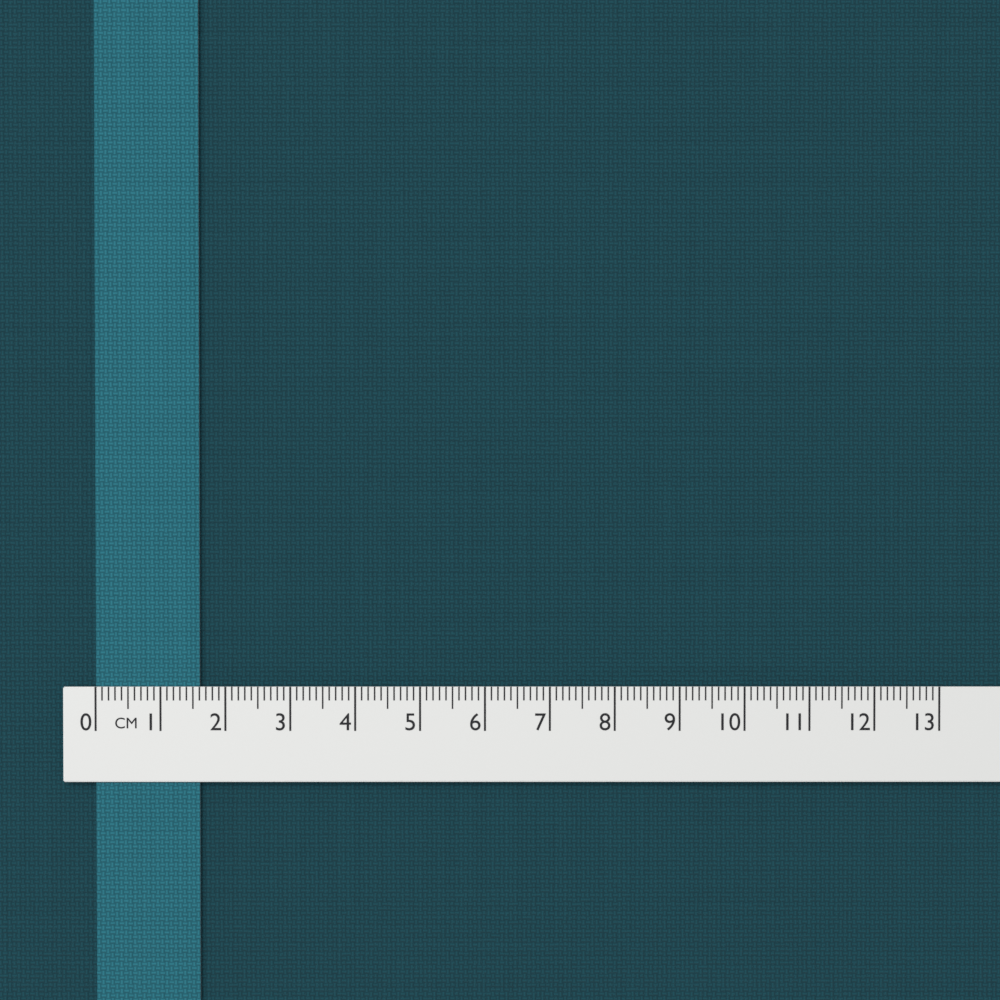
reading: 1.6 cm
